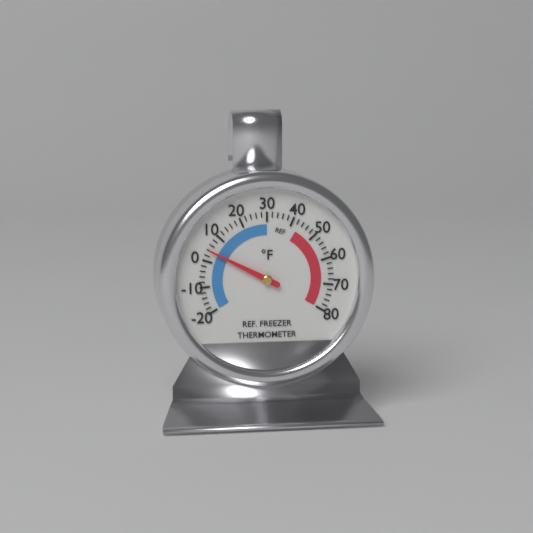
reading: 4 °F
